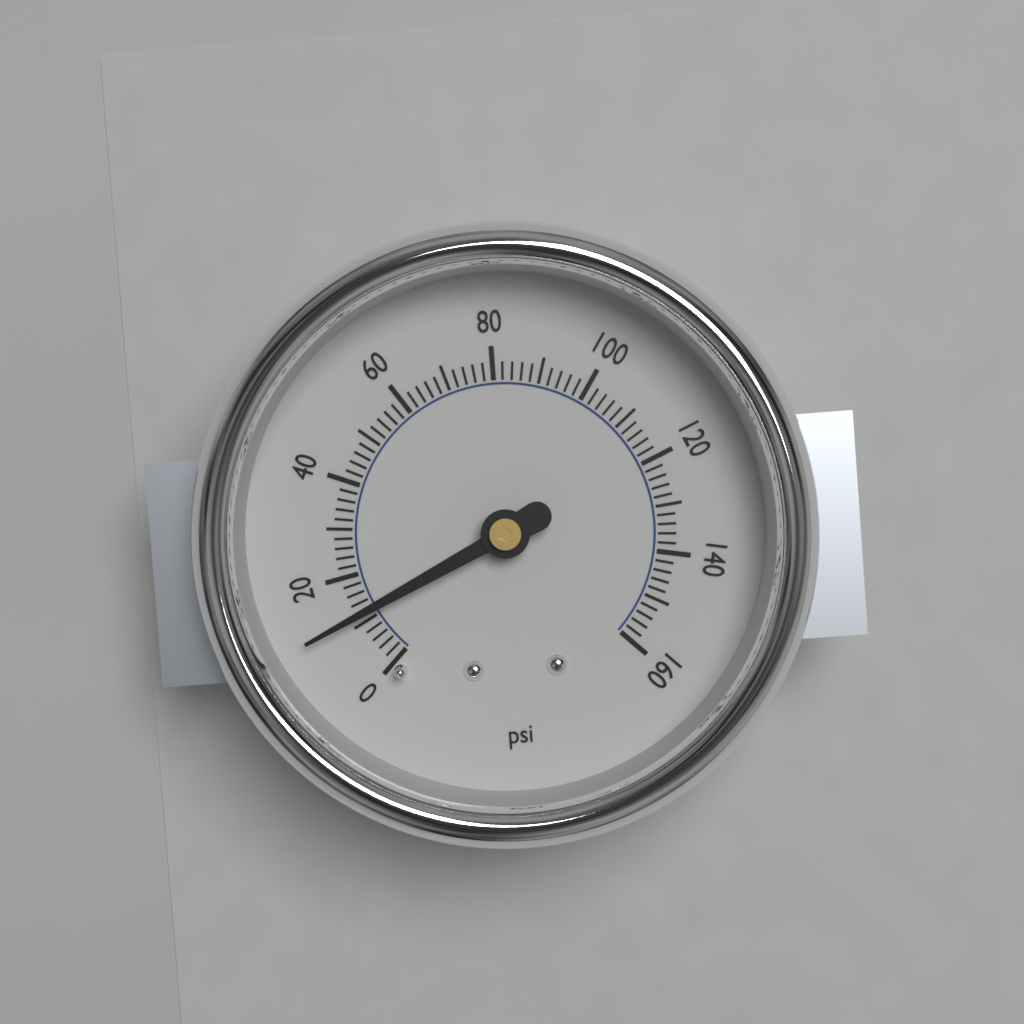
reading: 12 psi
